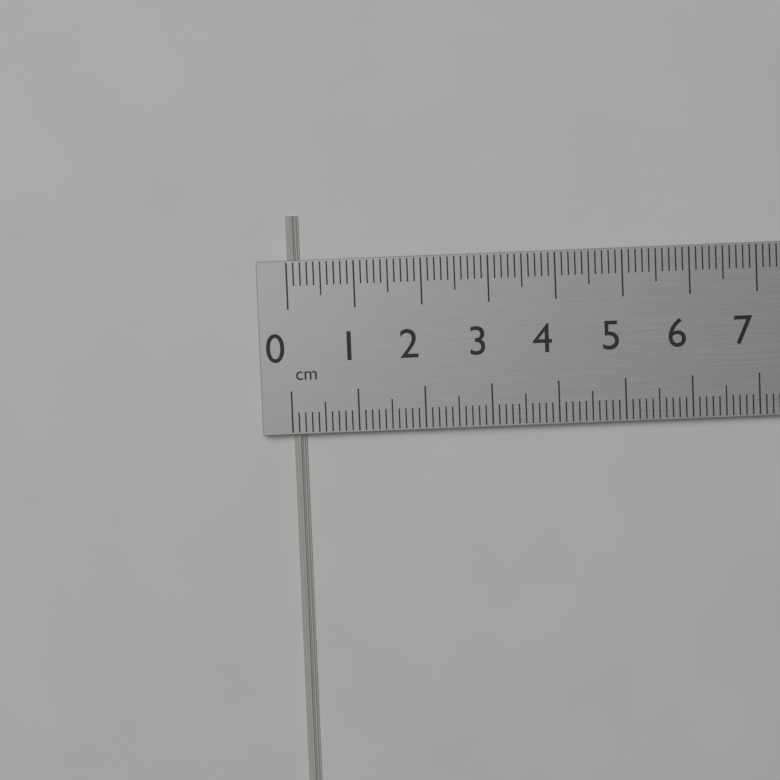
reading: 0.2 cm
